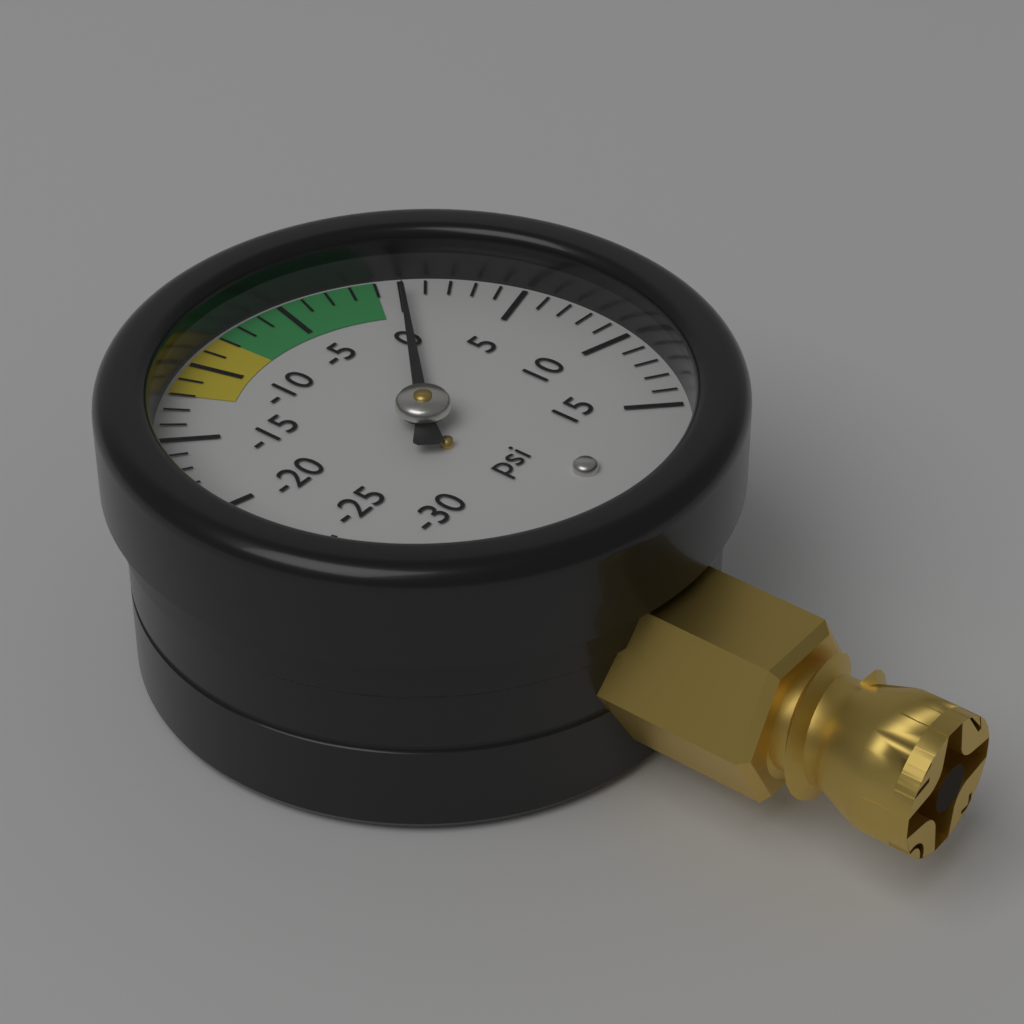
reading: 0 psi
